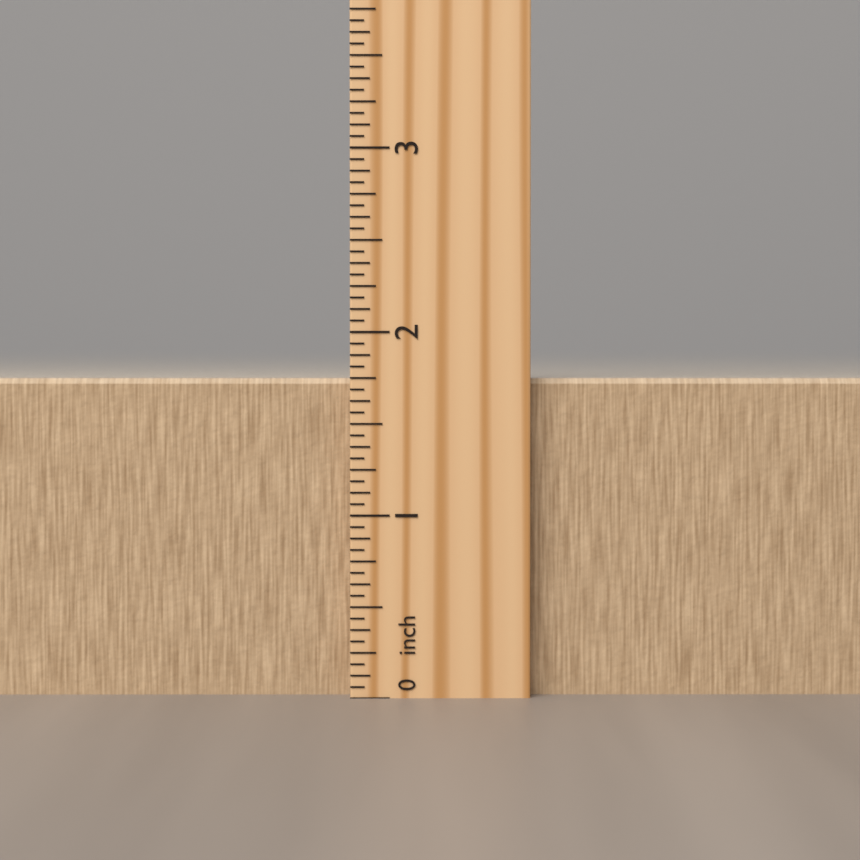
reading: 1.7500 inch
